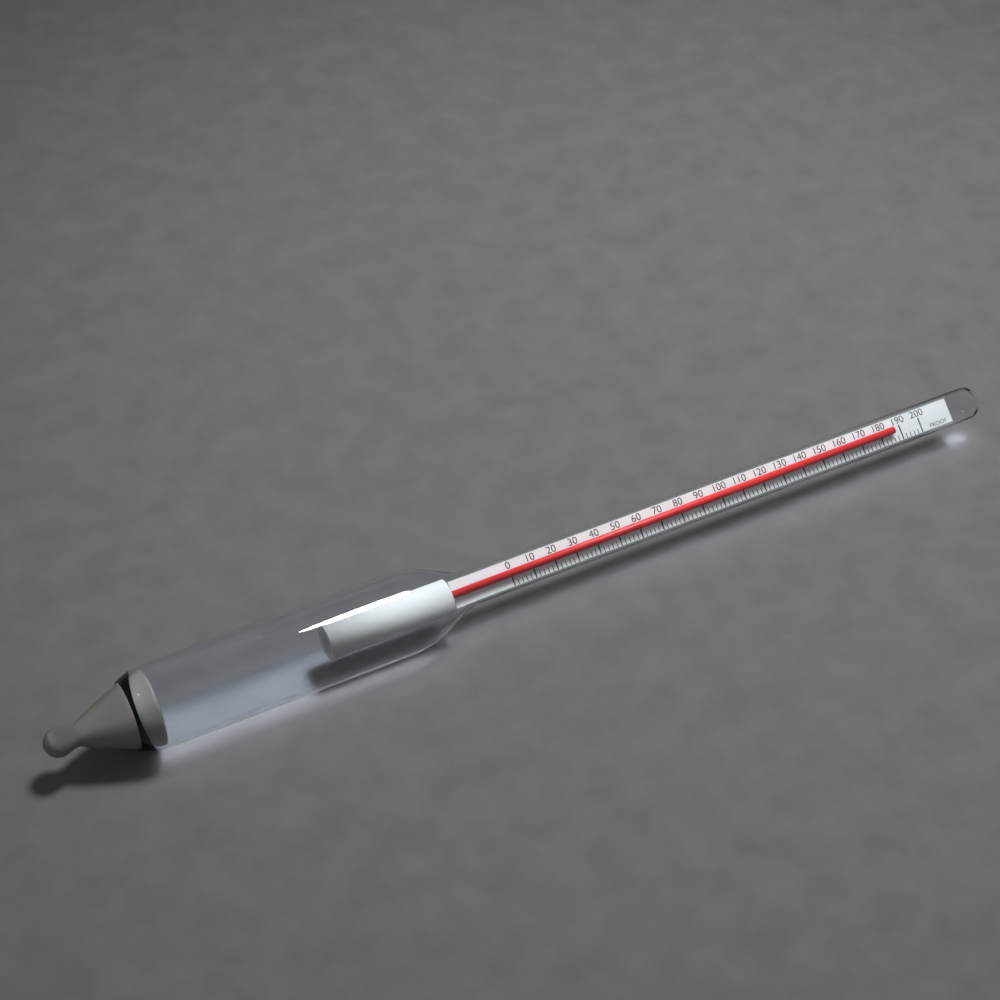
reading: 186 proof
